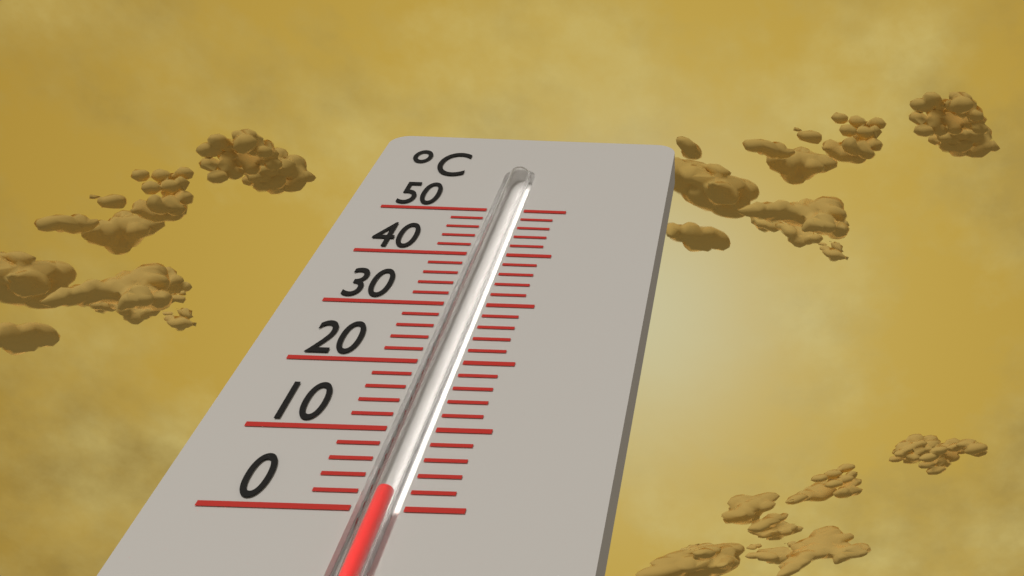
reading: 2 °C
